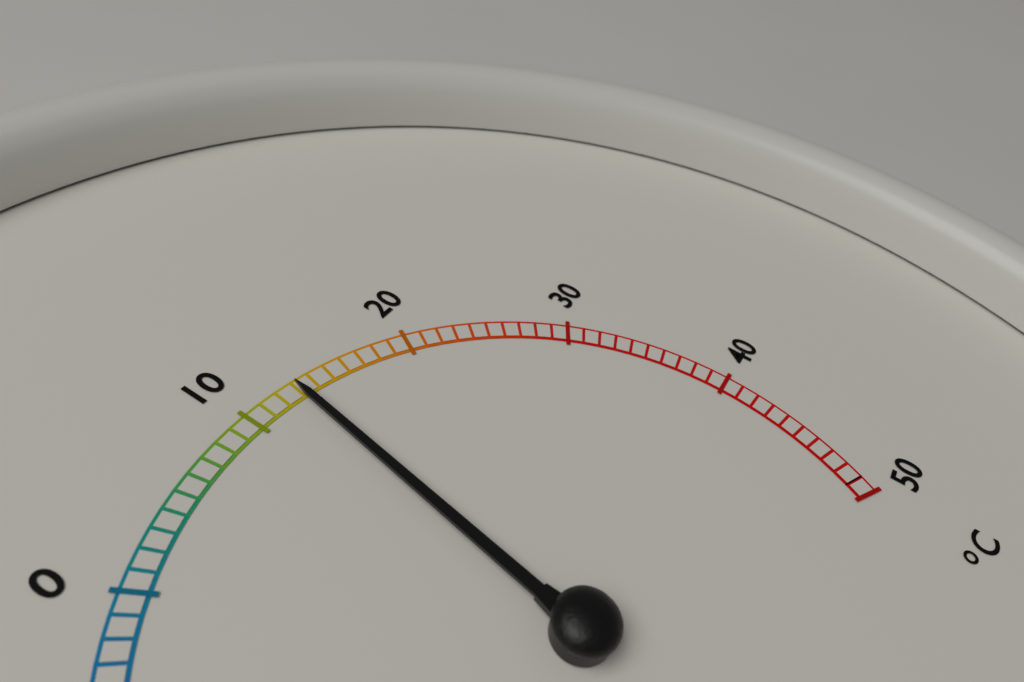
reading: 13 °C
